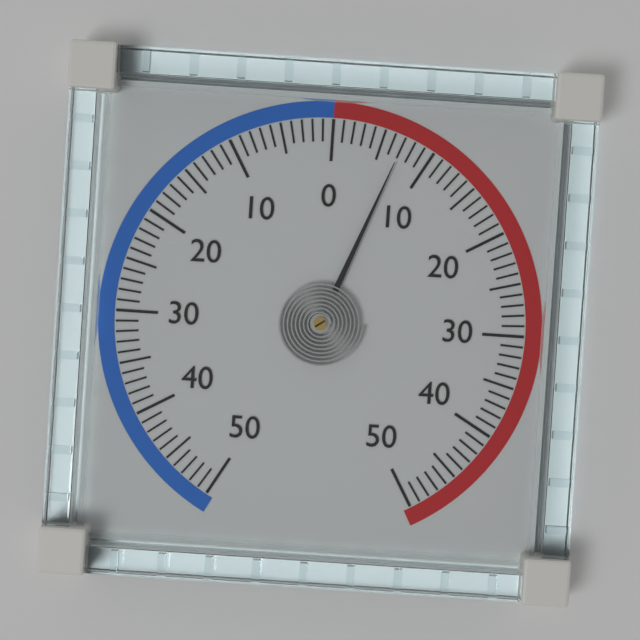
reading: 7 (no unit)
